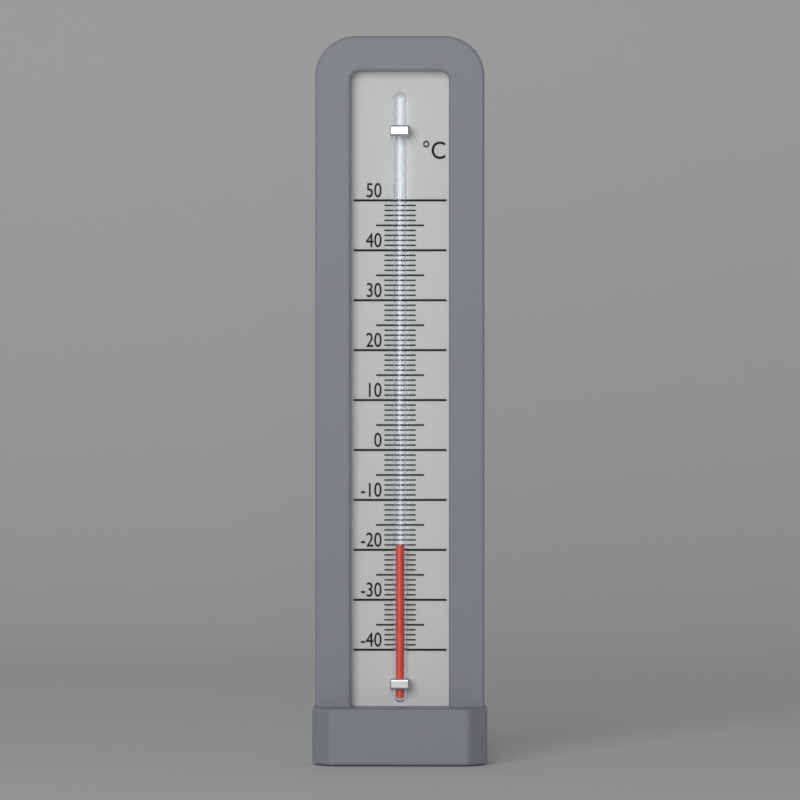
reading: -19 °C
